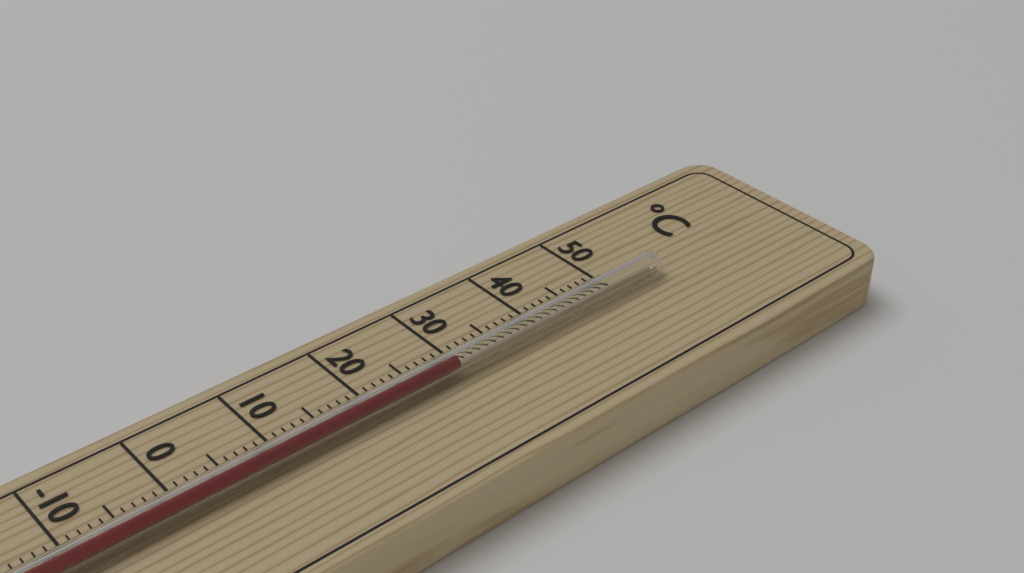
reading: 29 °C
